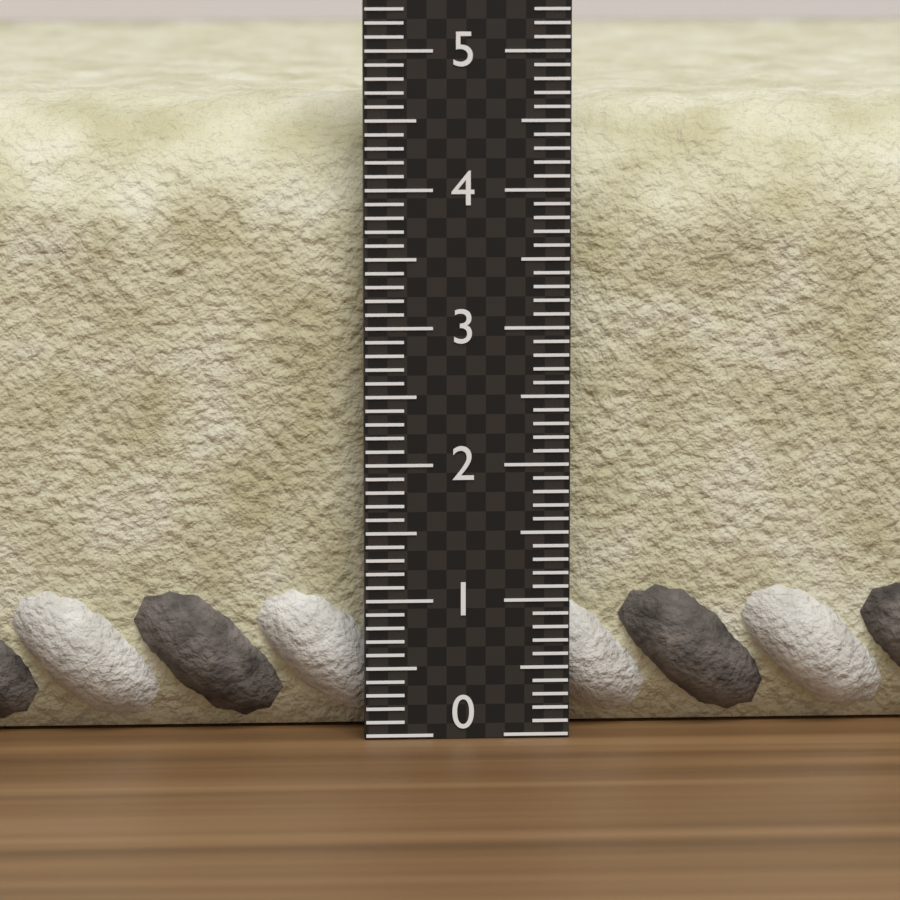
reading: 4.7 (no unit)
